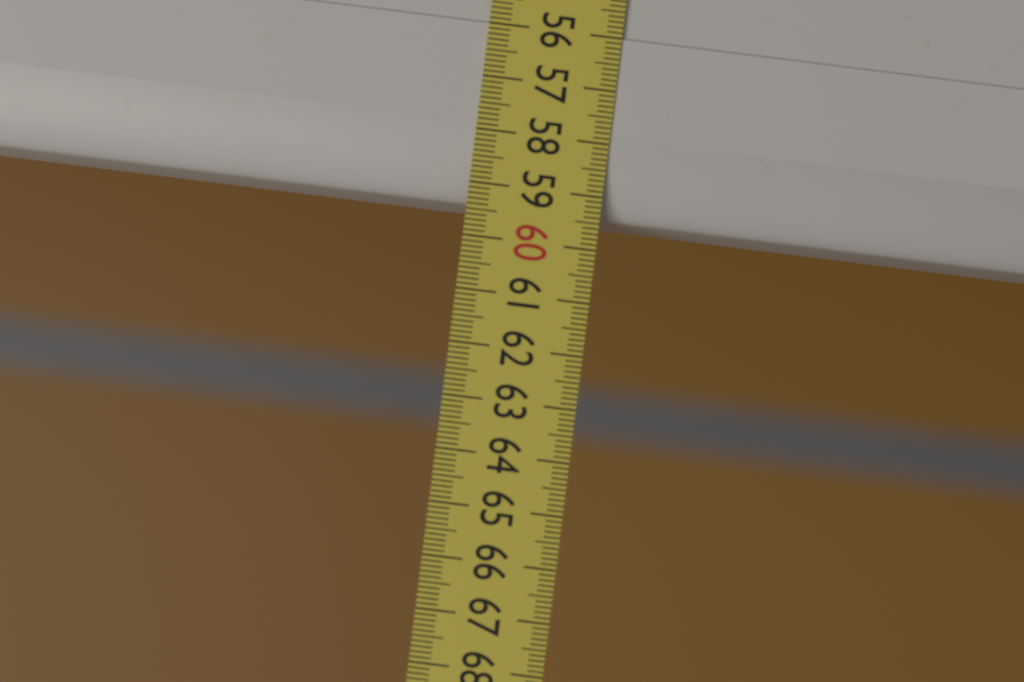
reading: 59.4 (no unit)
